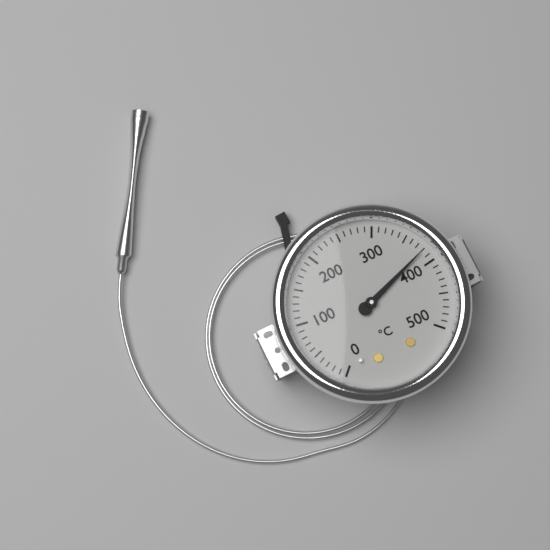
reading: 380 °C
